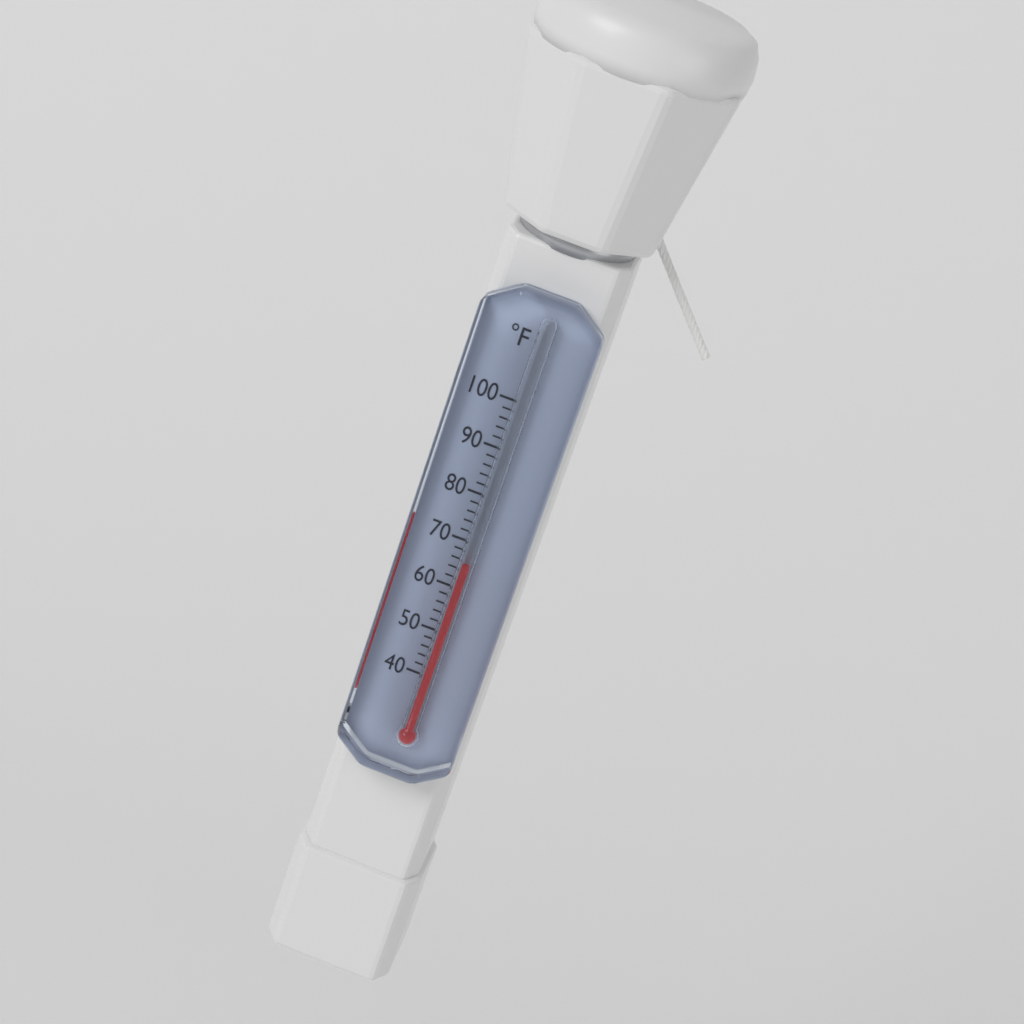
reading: 66 °F
